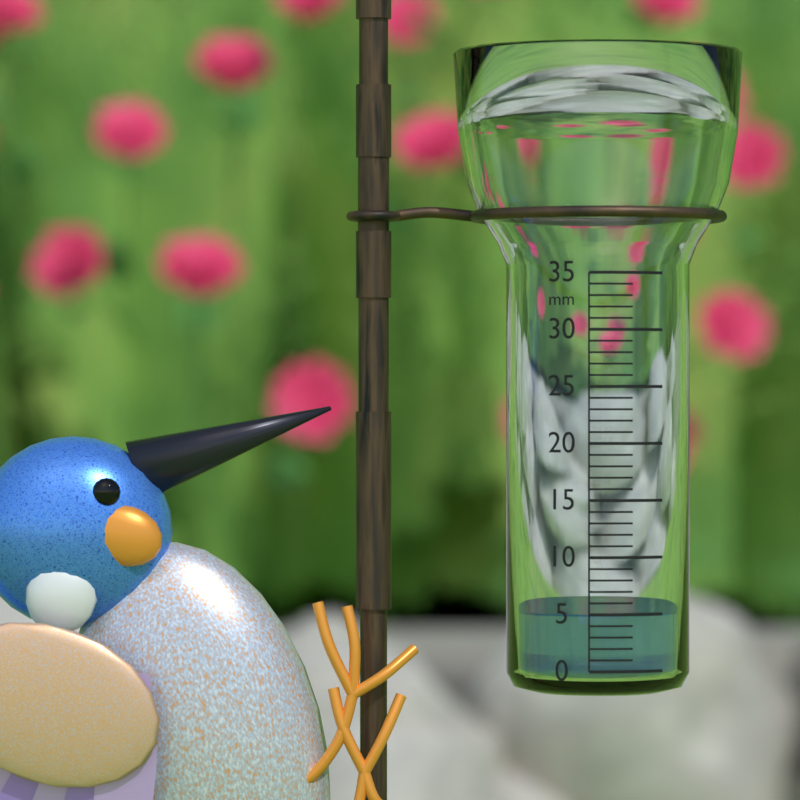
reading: 5 mm
